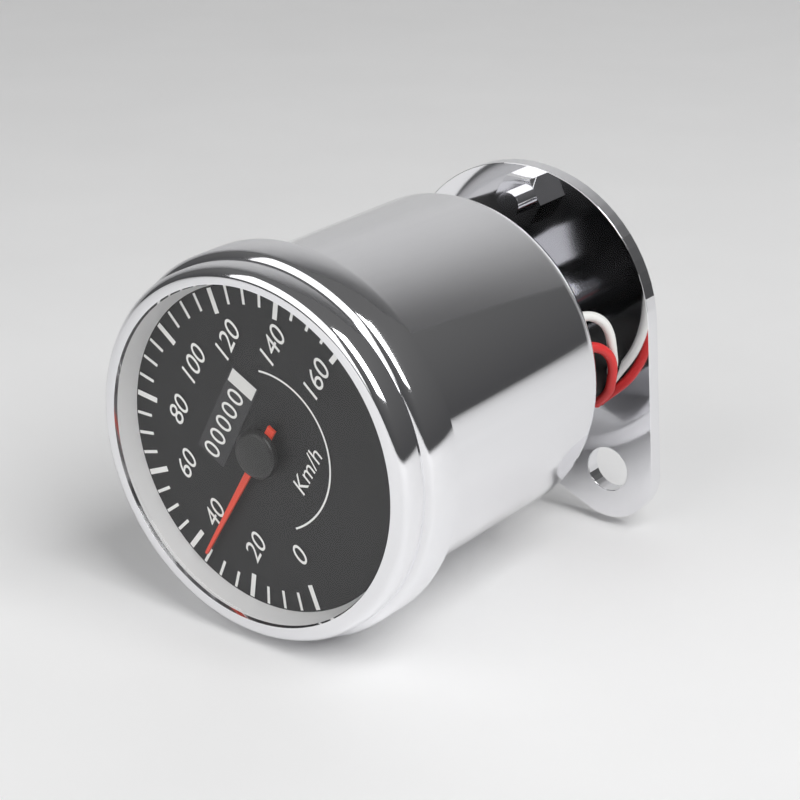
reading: 35 km/h
